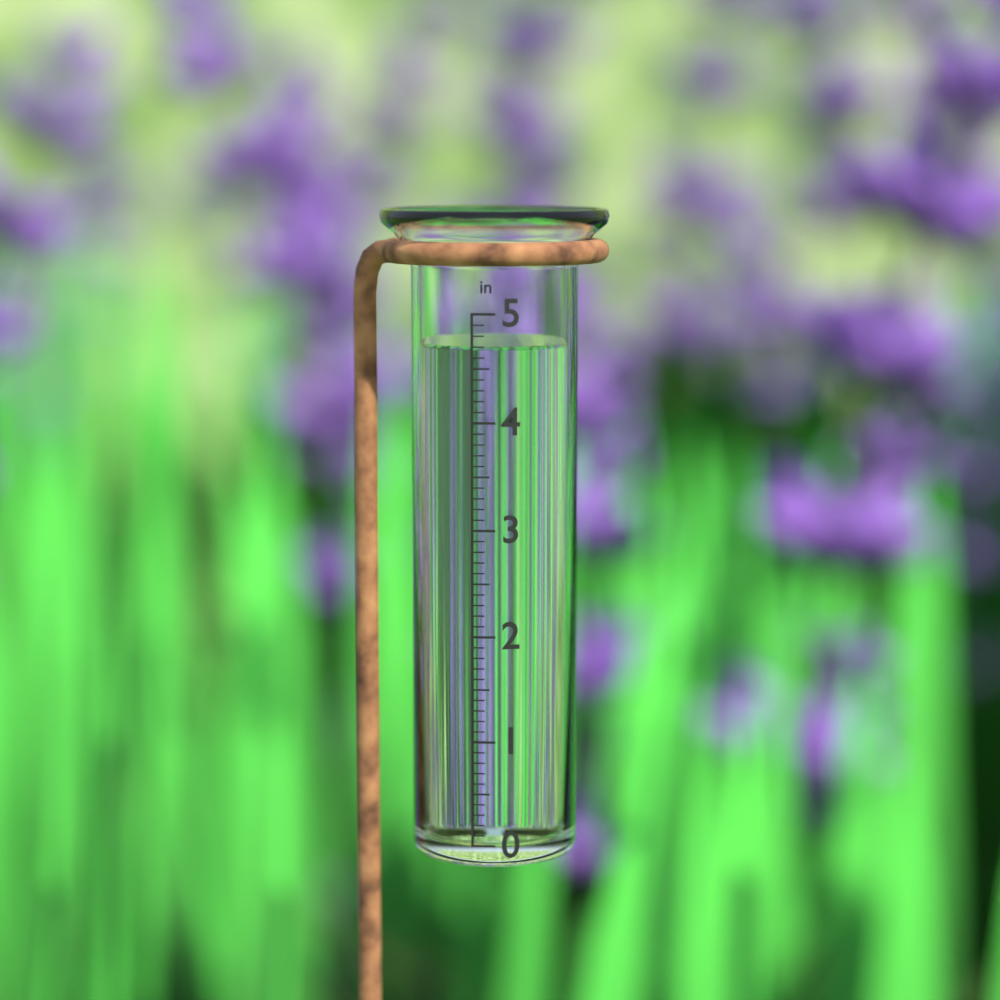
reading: 4.7 in
